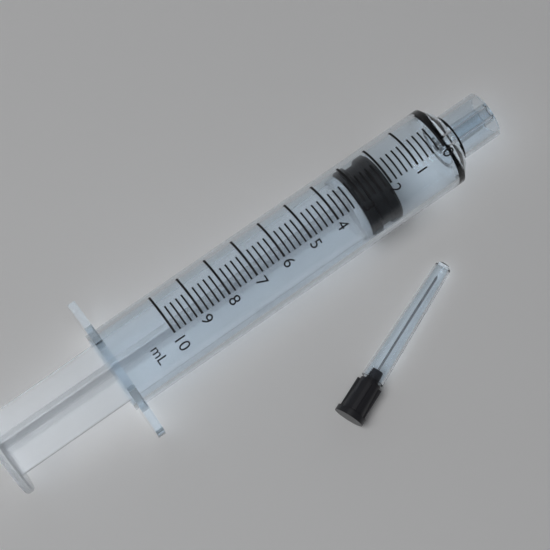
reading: 2.0 ml
